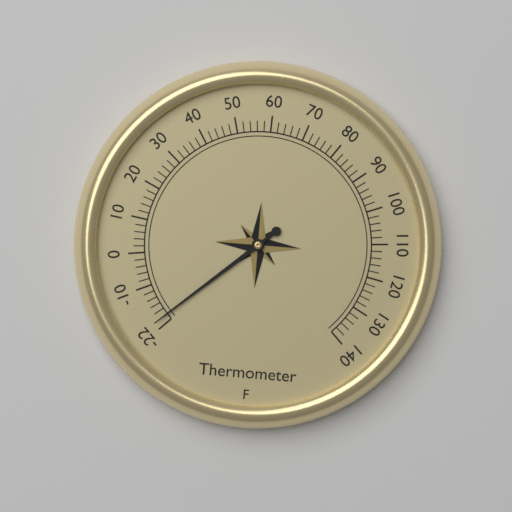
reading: -20 °F
